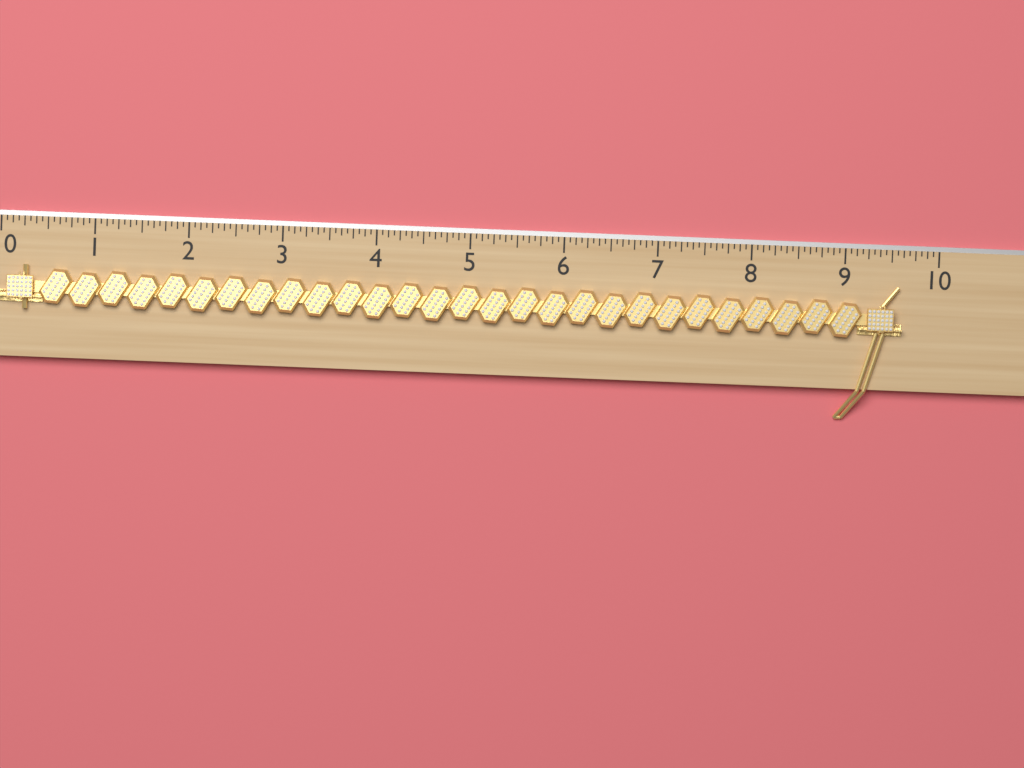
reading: 9.6250 (no unit)
